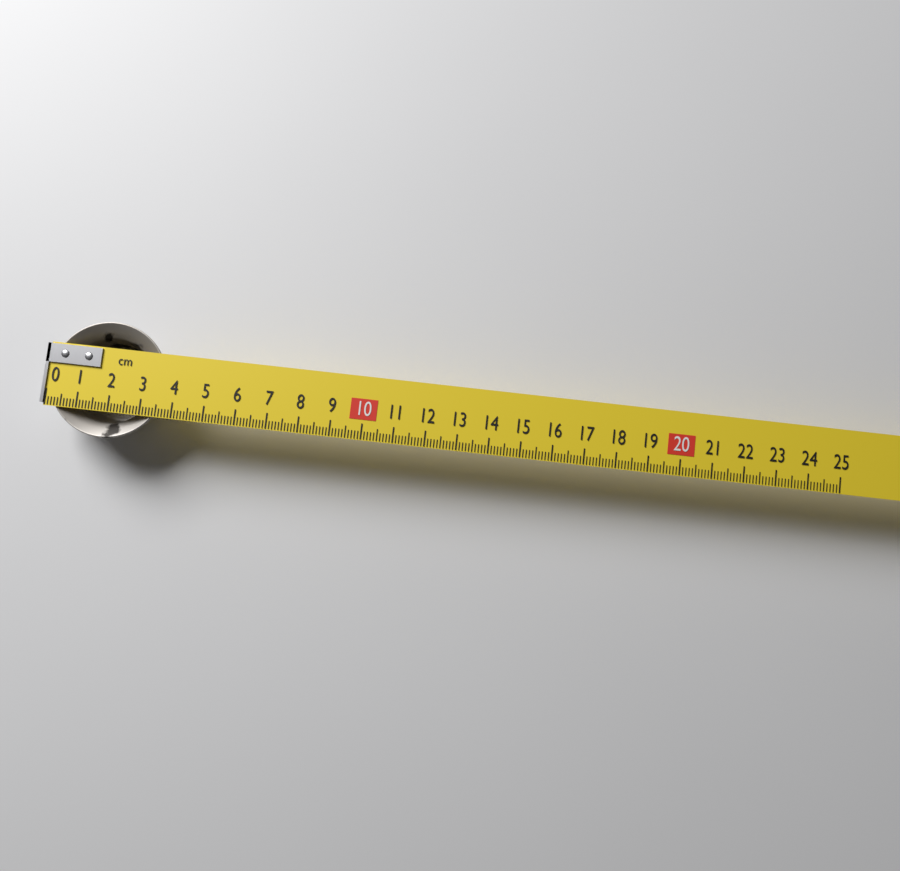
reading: 3.7 cm
